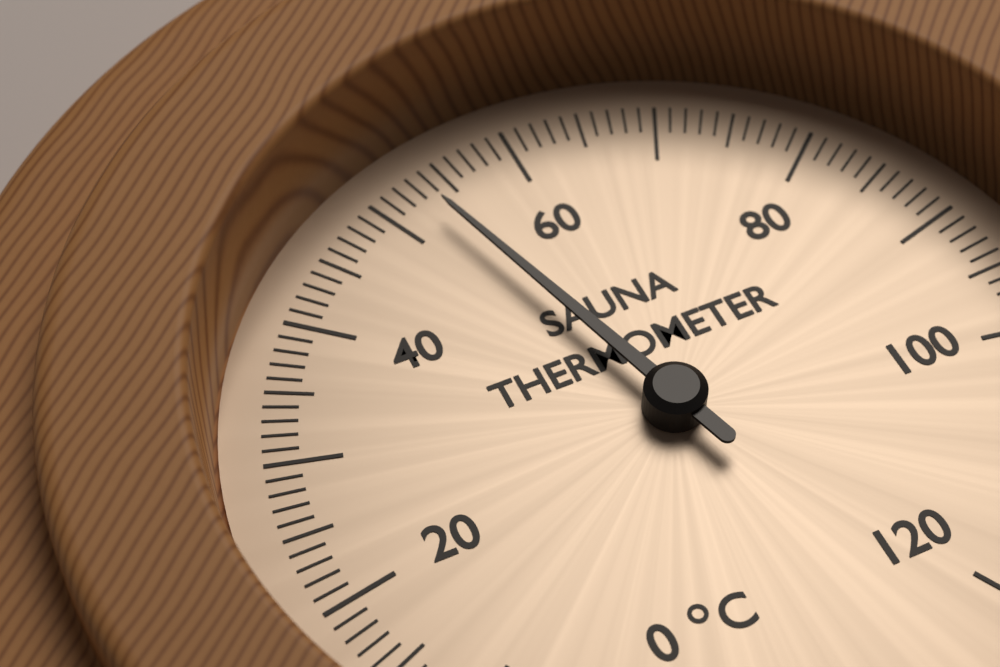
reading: 53 °C
